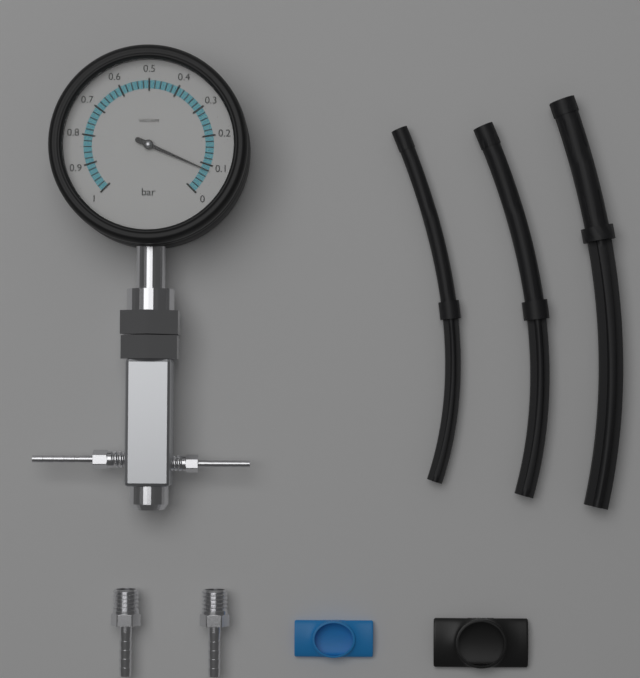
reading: 0.08 bar
